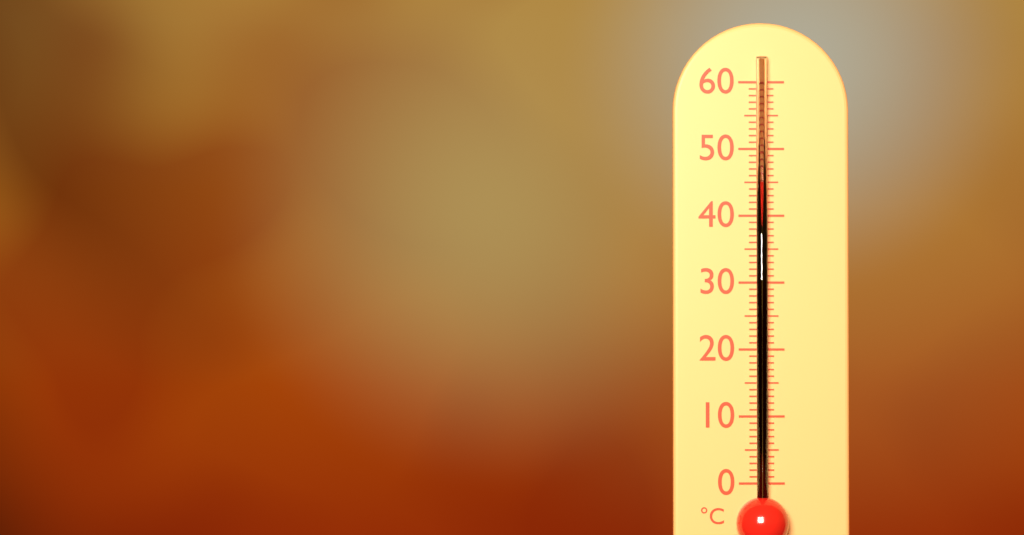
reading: 45 °C
